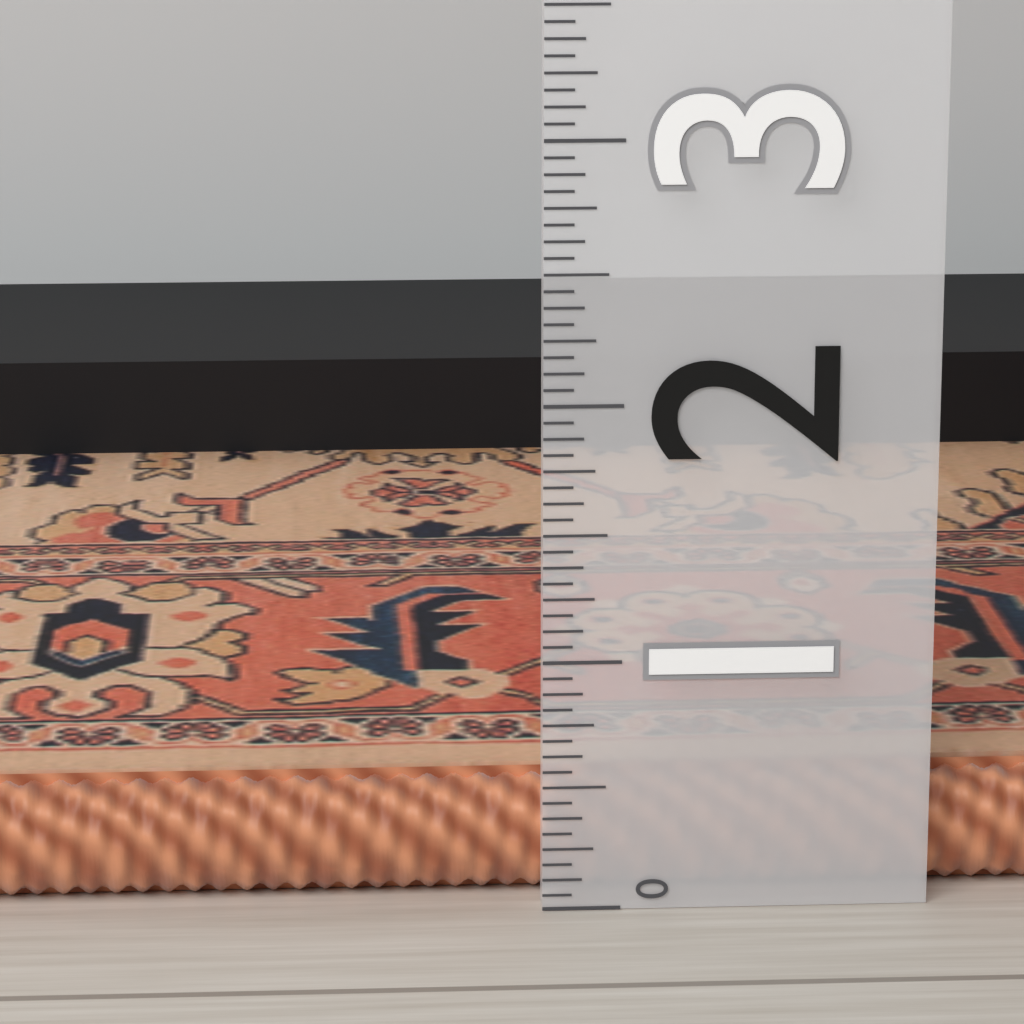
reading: 0.5000 (no unit)
